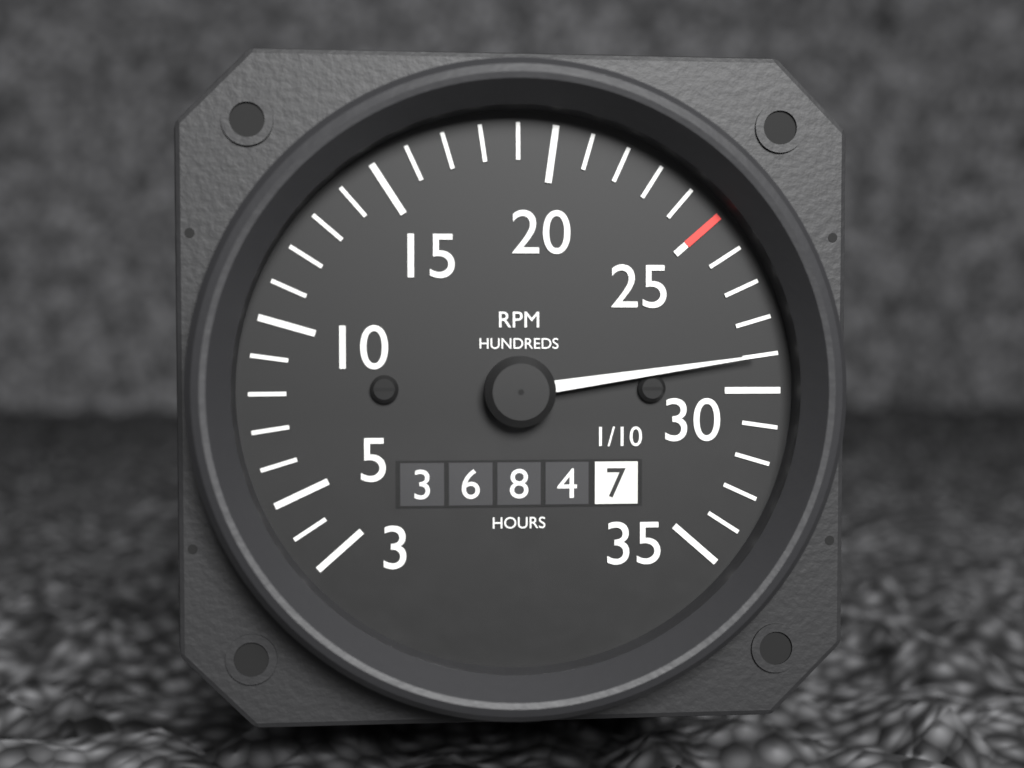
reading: 2900 RPM
